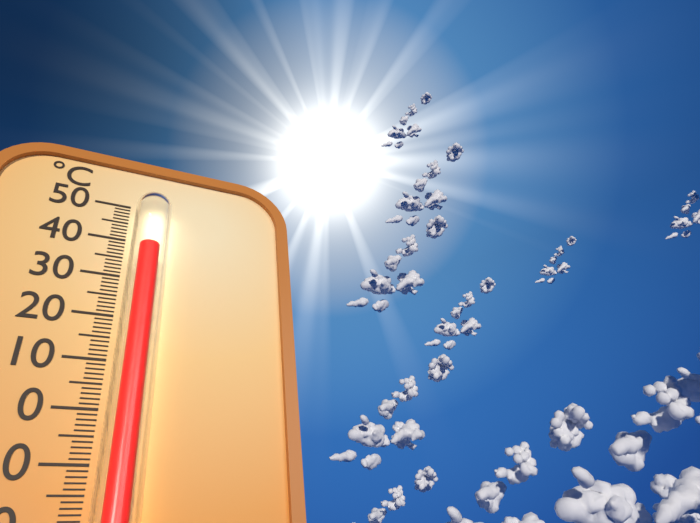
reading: 36 °C
